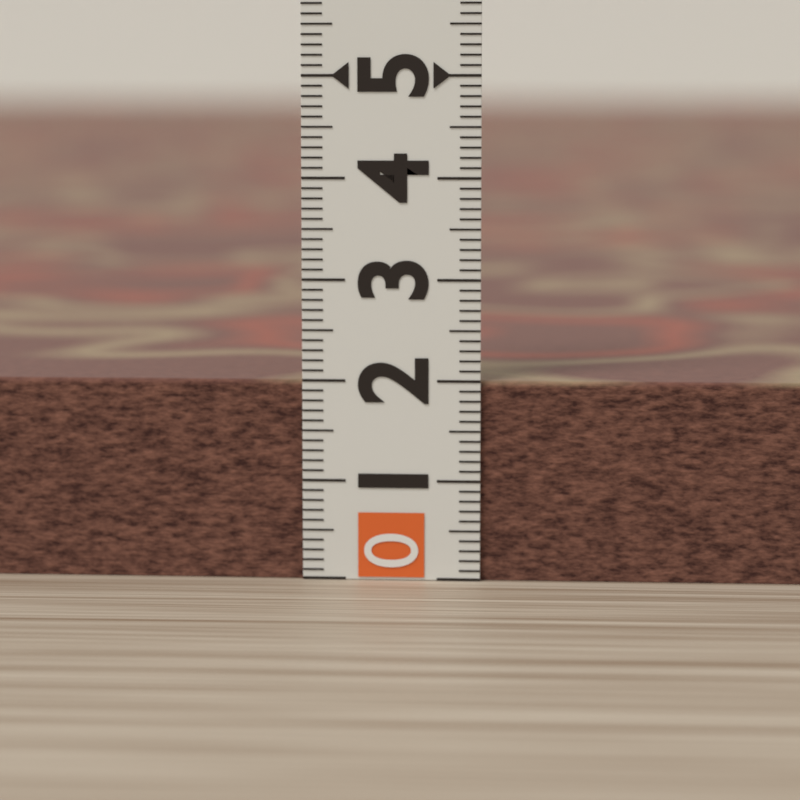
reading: 2.0 (no unit)
